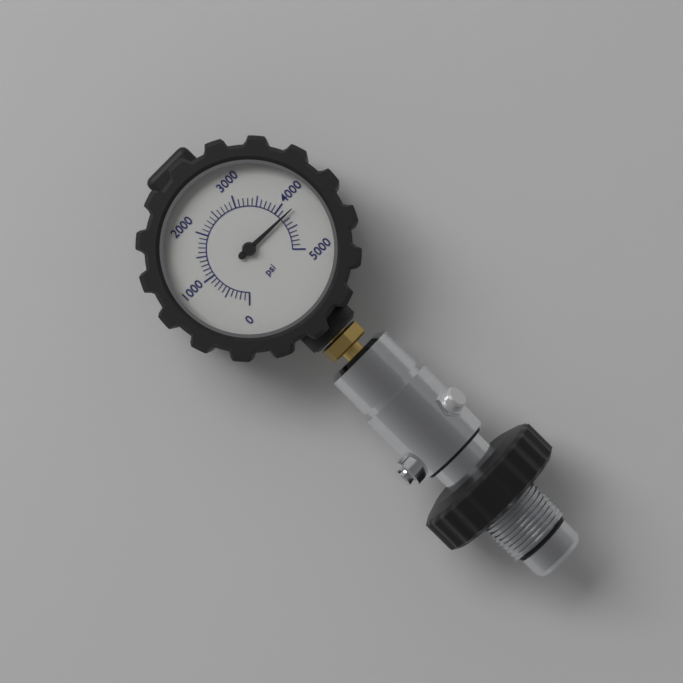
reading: 4200 psi
